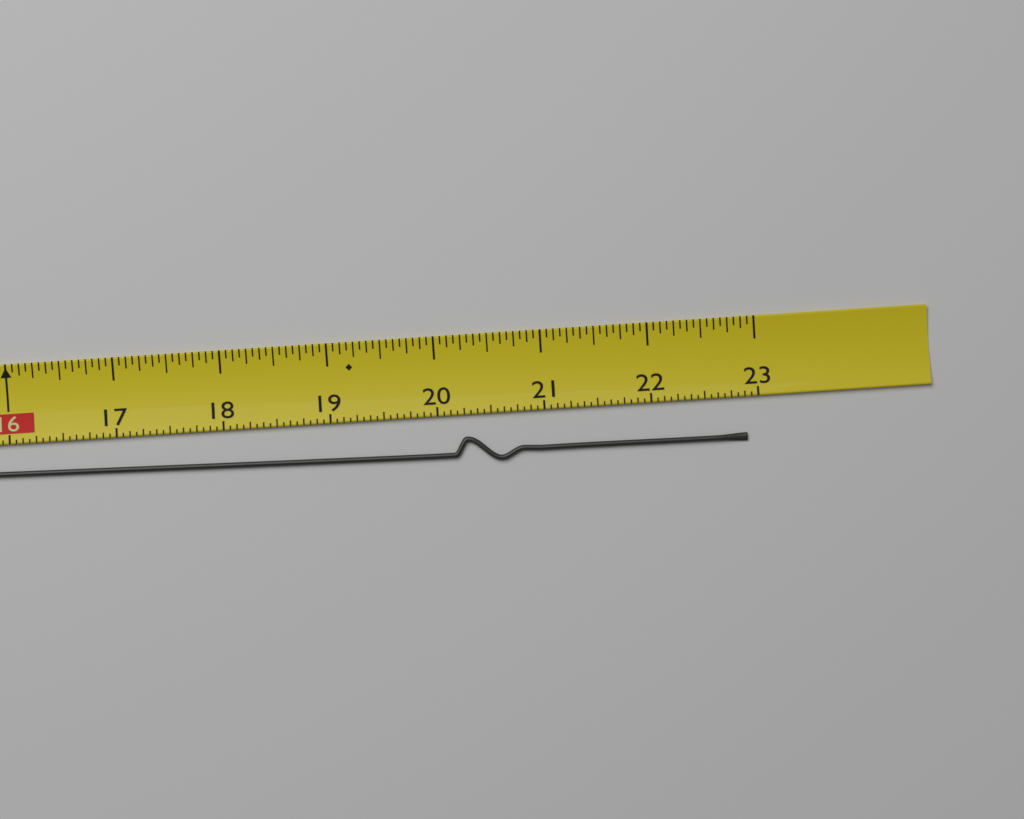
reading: 22.8750 (no unit)
